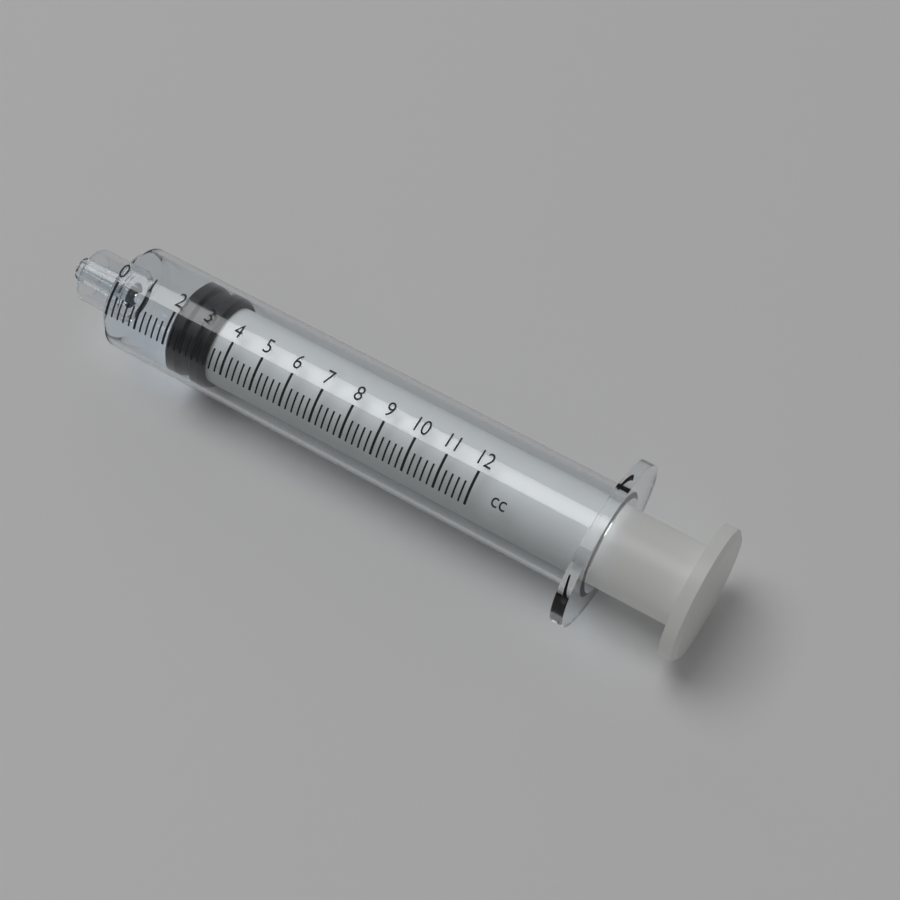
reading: 2.0 cc
